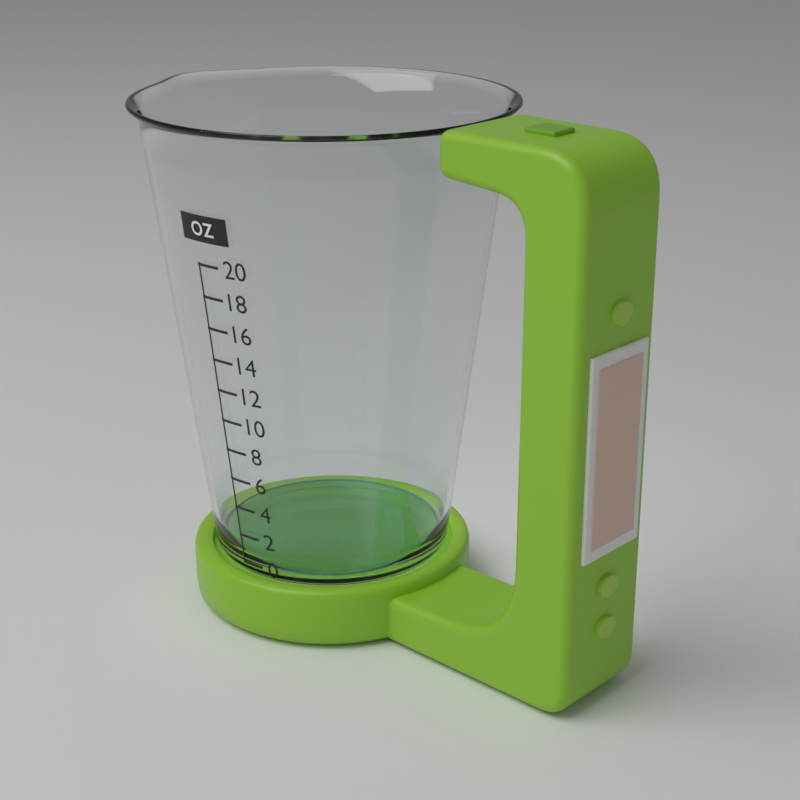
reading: 0 oz
